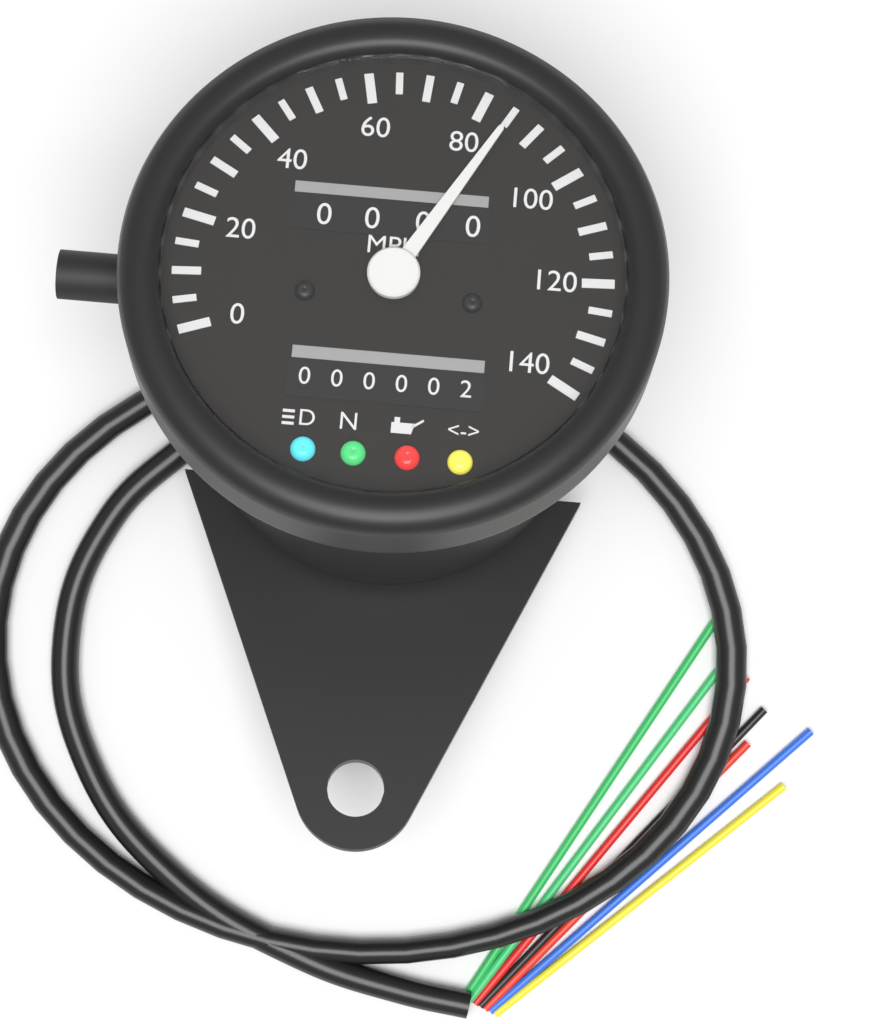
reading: 85 MPH
